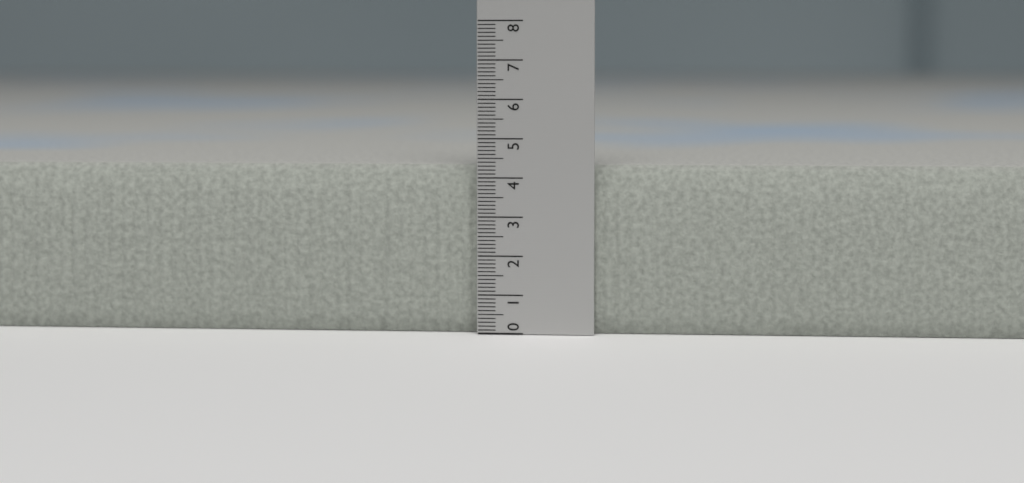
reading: 4.3 (no unit)
